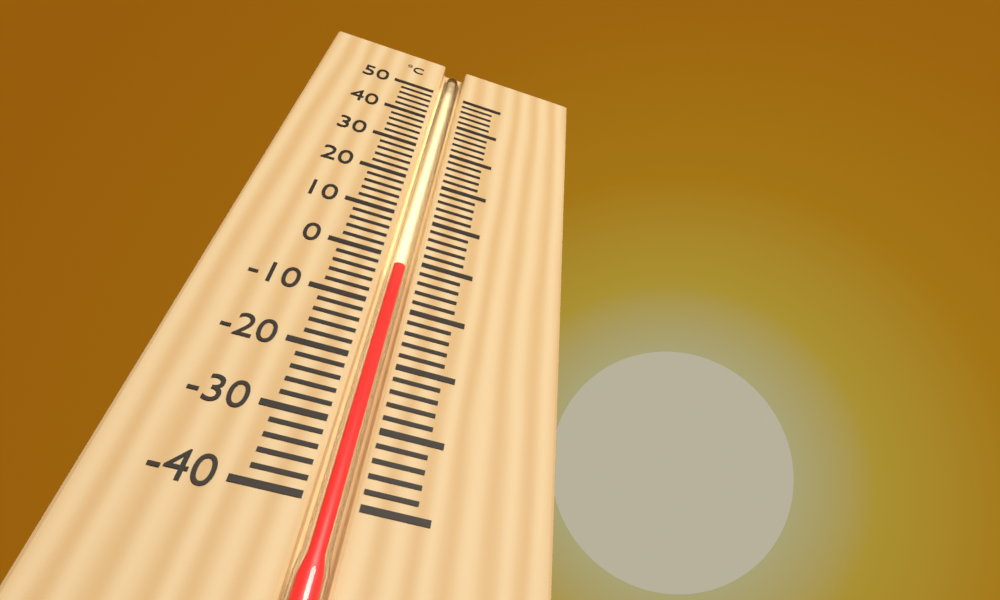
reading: -2 °C
